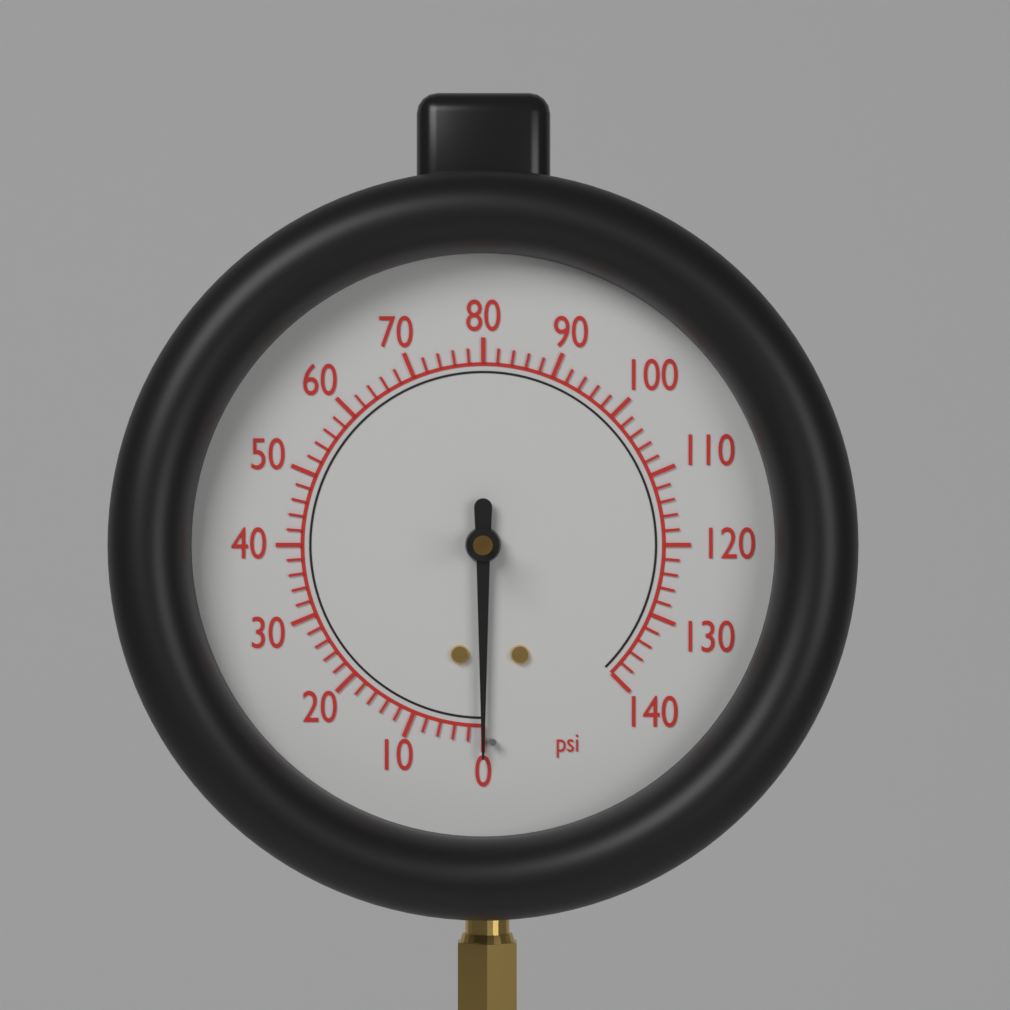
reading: 0 psi
